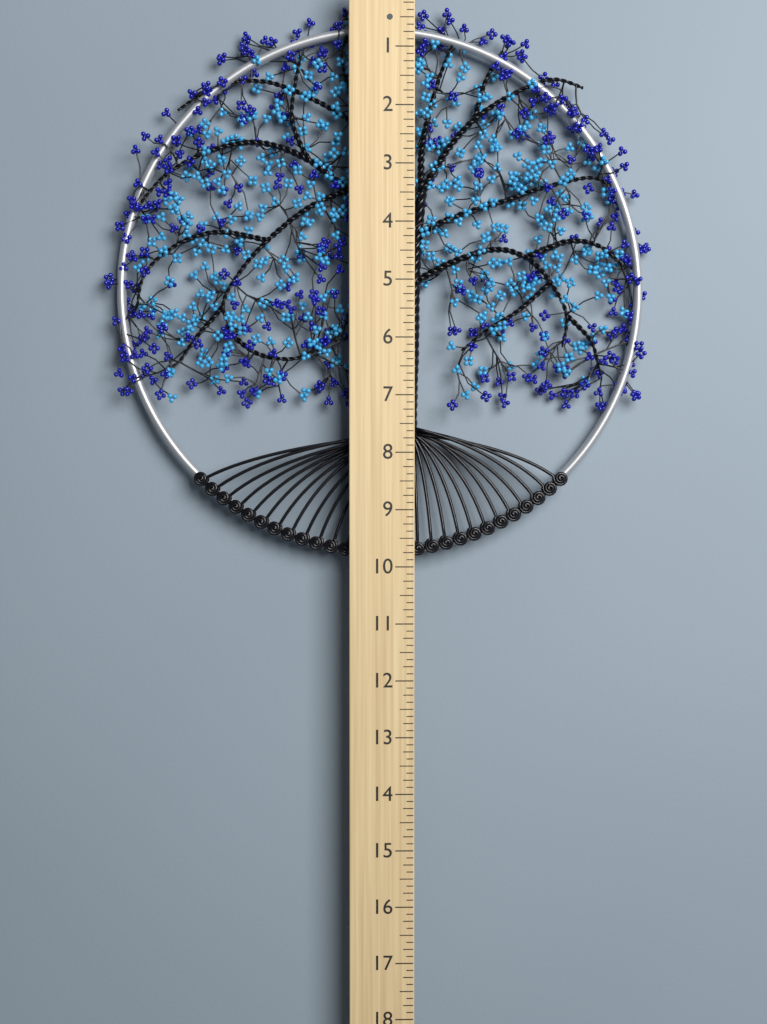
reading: 9.875 (no unit)
